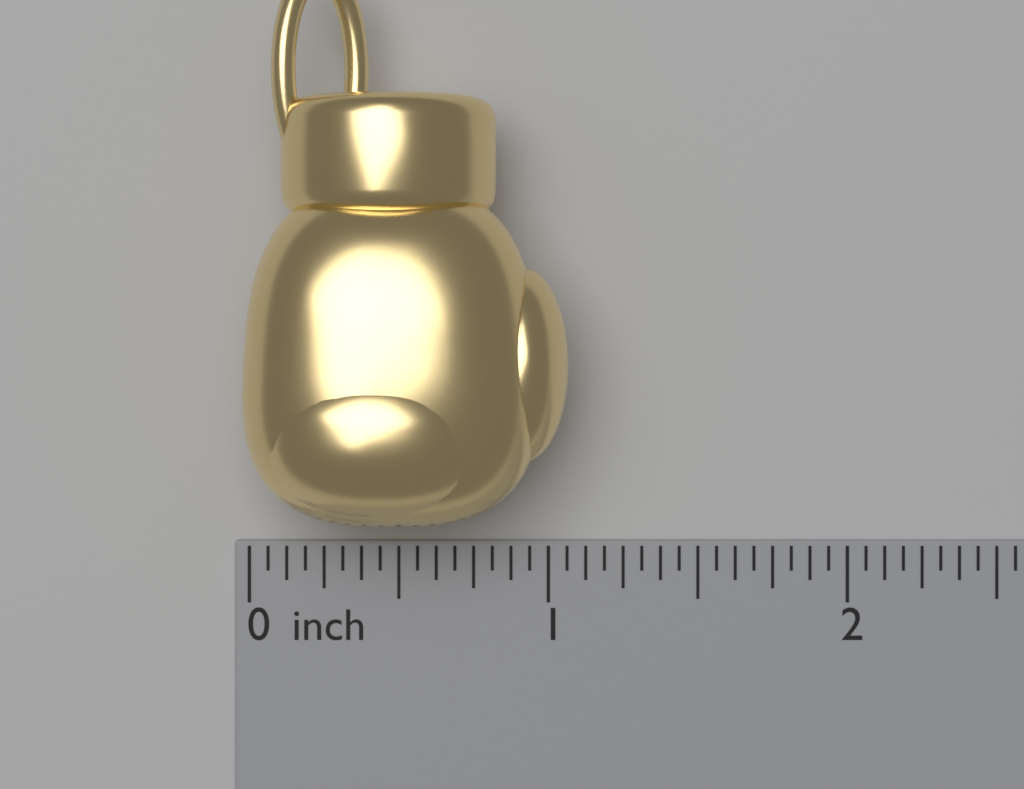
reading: 1.0625 inch
